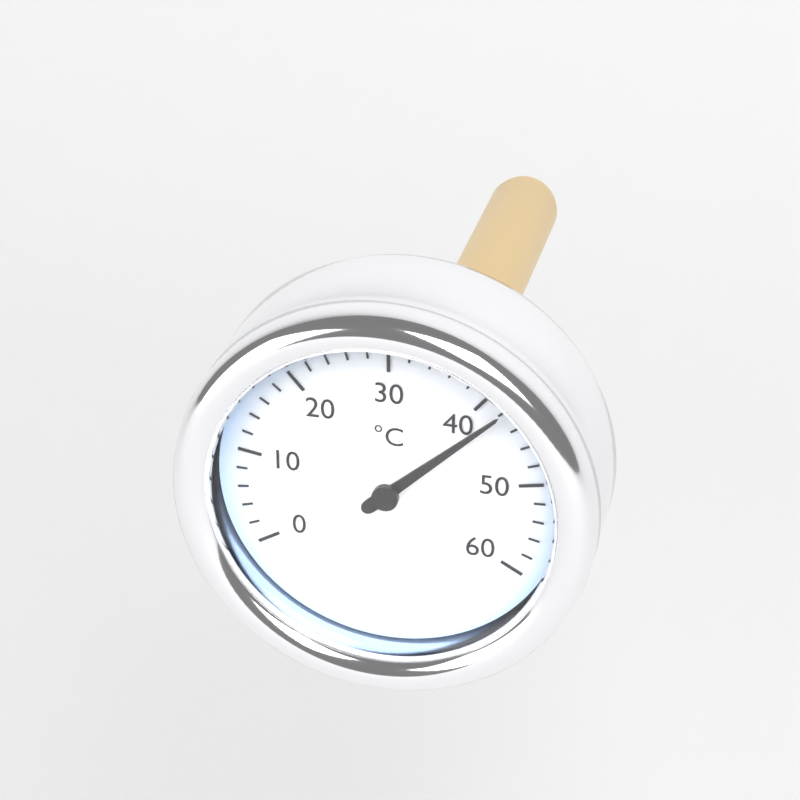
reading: 42 °C
